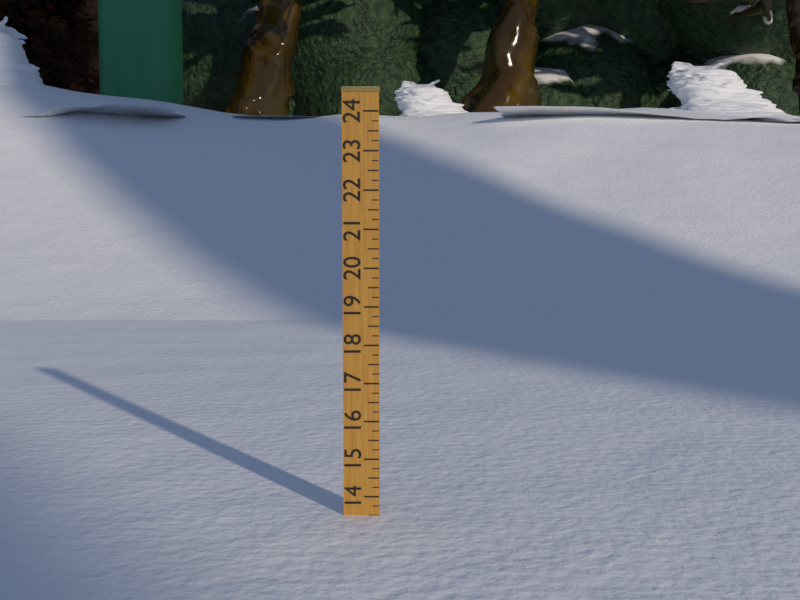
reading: 13.50 (no unit)
